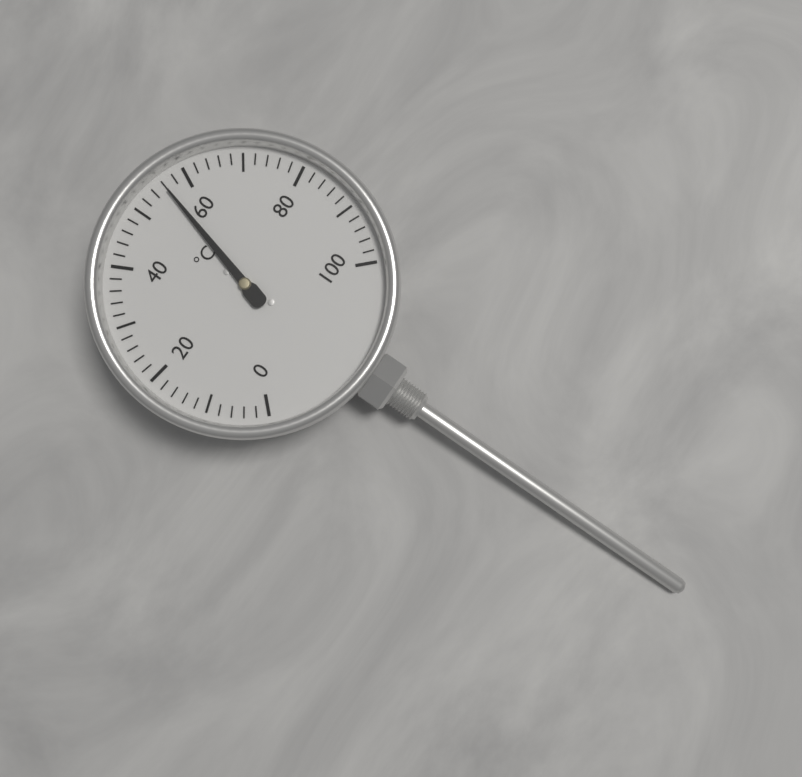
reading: 56 °C
